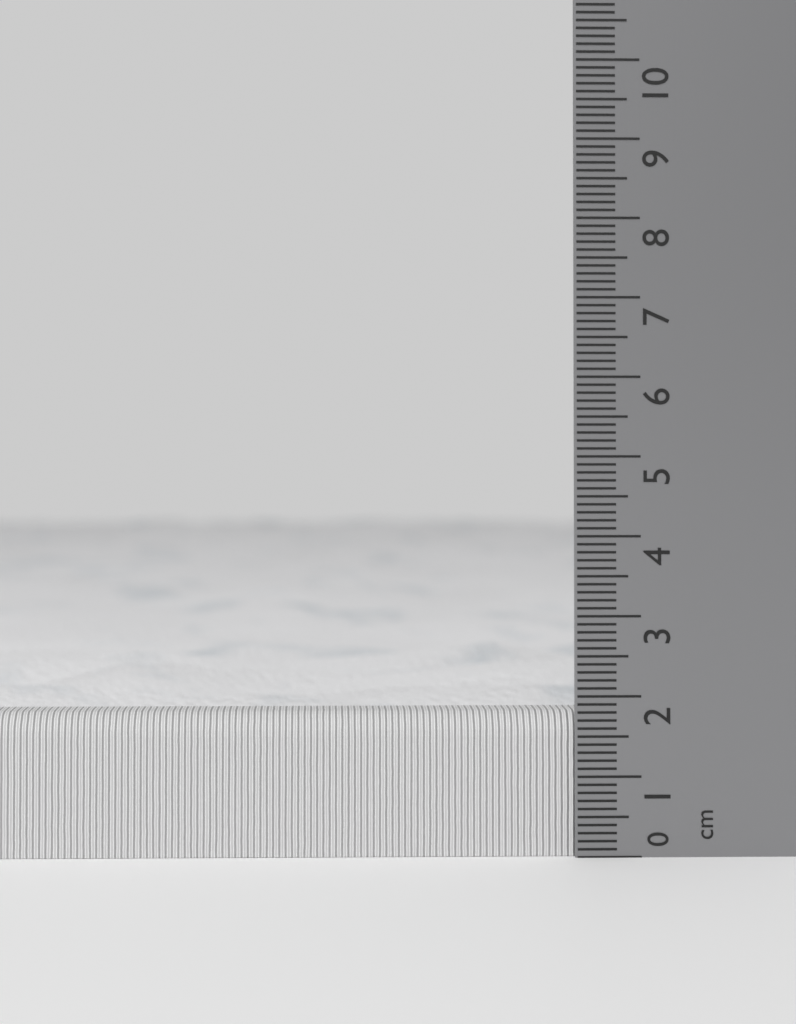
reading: 1.8 cm
